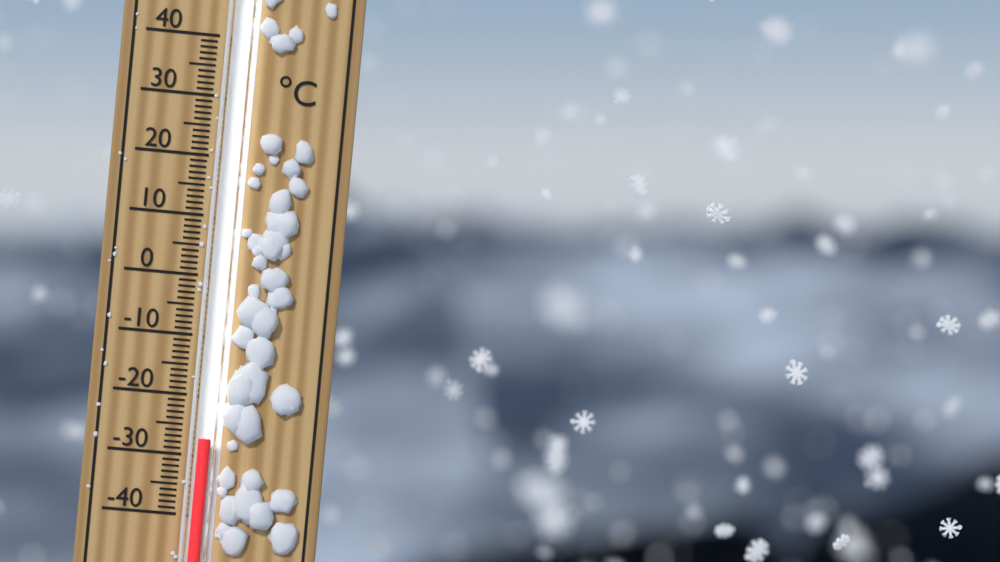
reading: -27 °C
